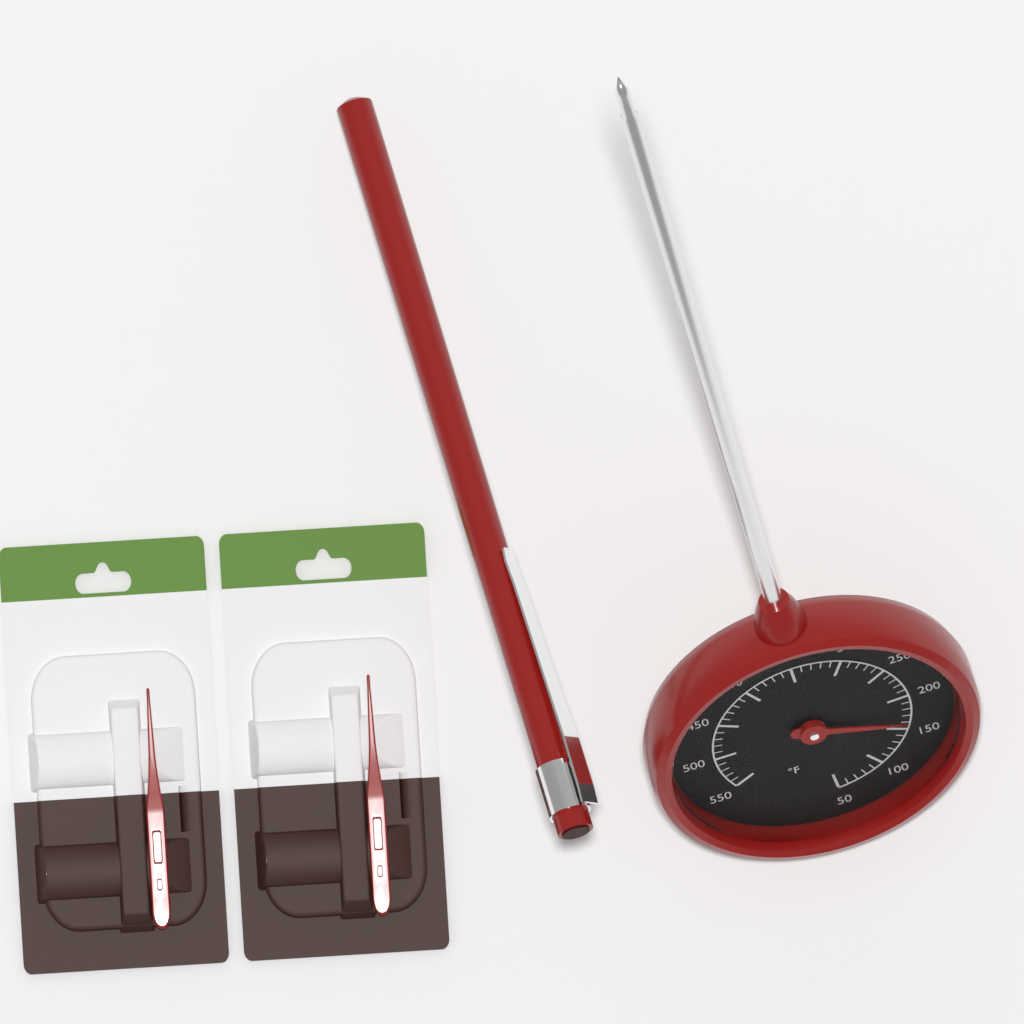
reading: 160 °F
